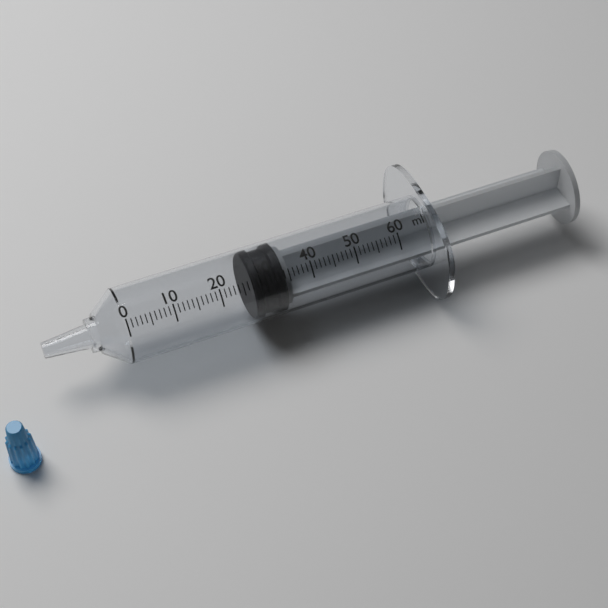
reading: 27 ml
